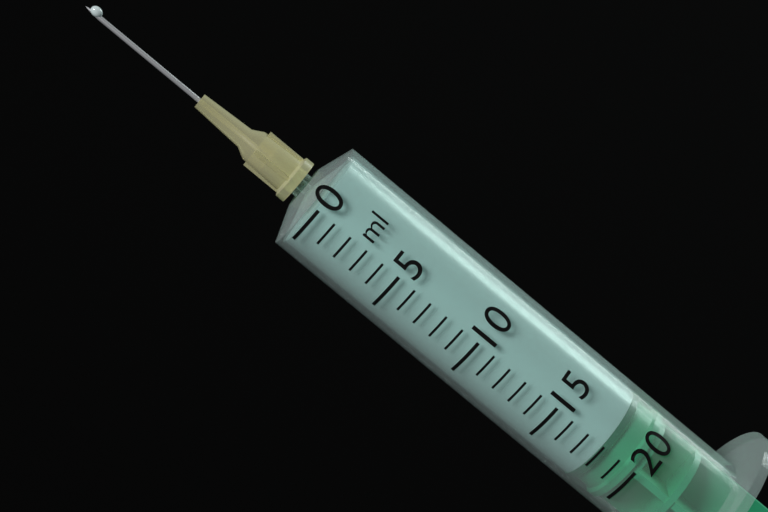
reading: 18 ml
